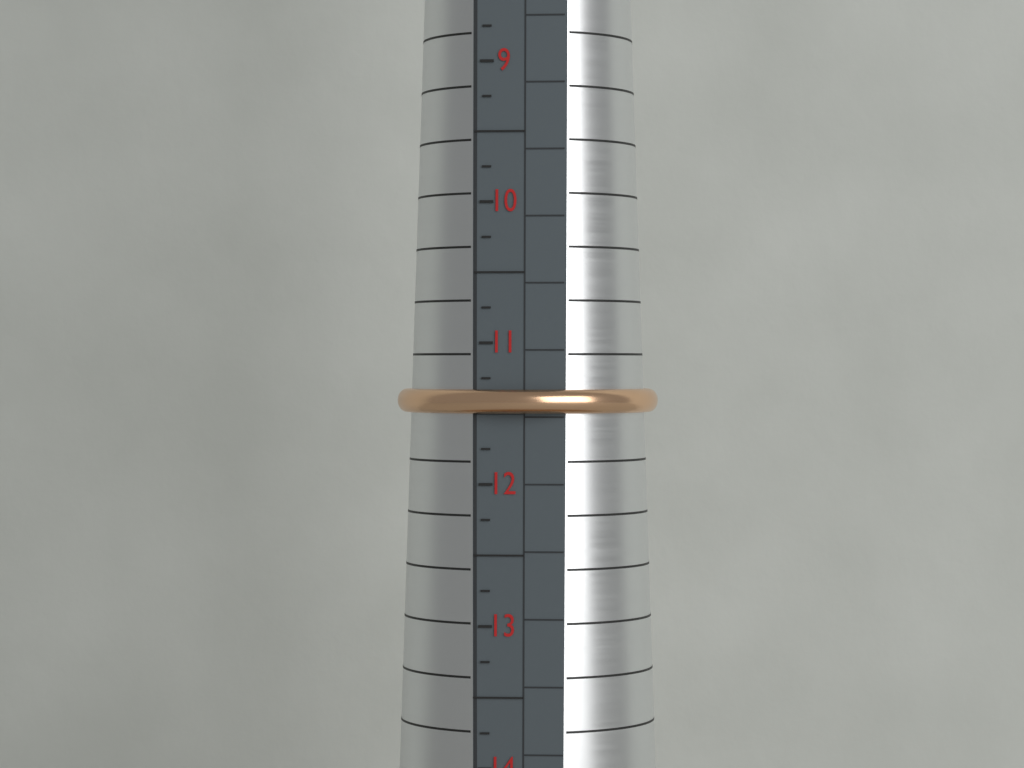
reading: 11.50 (no unit)
